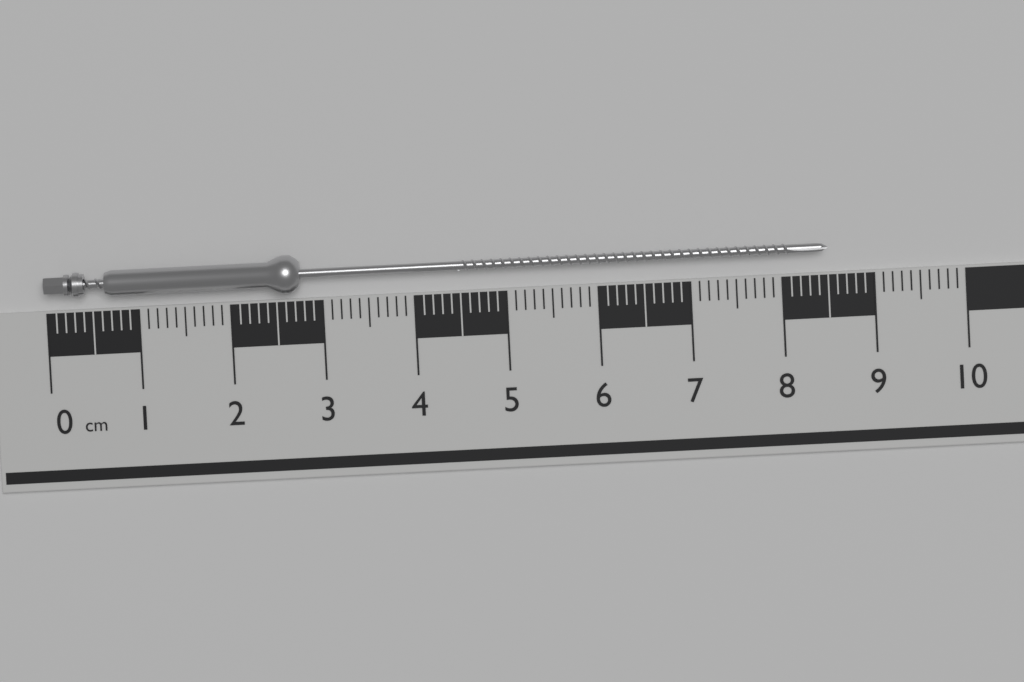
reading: 8.5 cm
